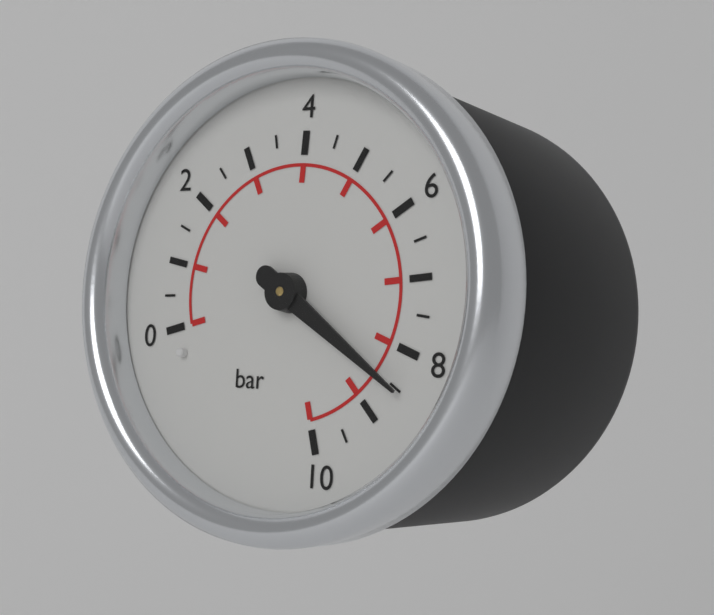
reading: 8.5 bar
